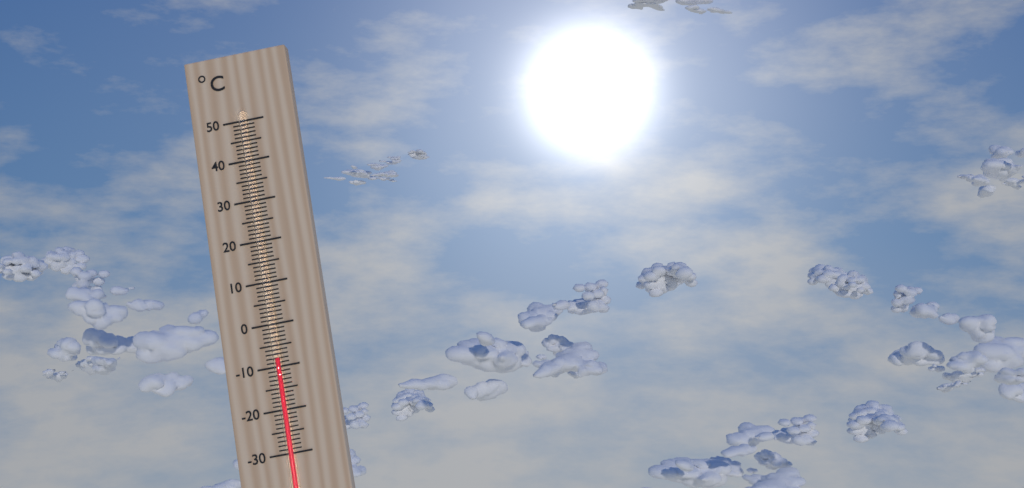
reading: -8 °C
